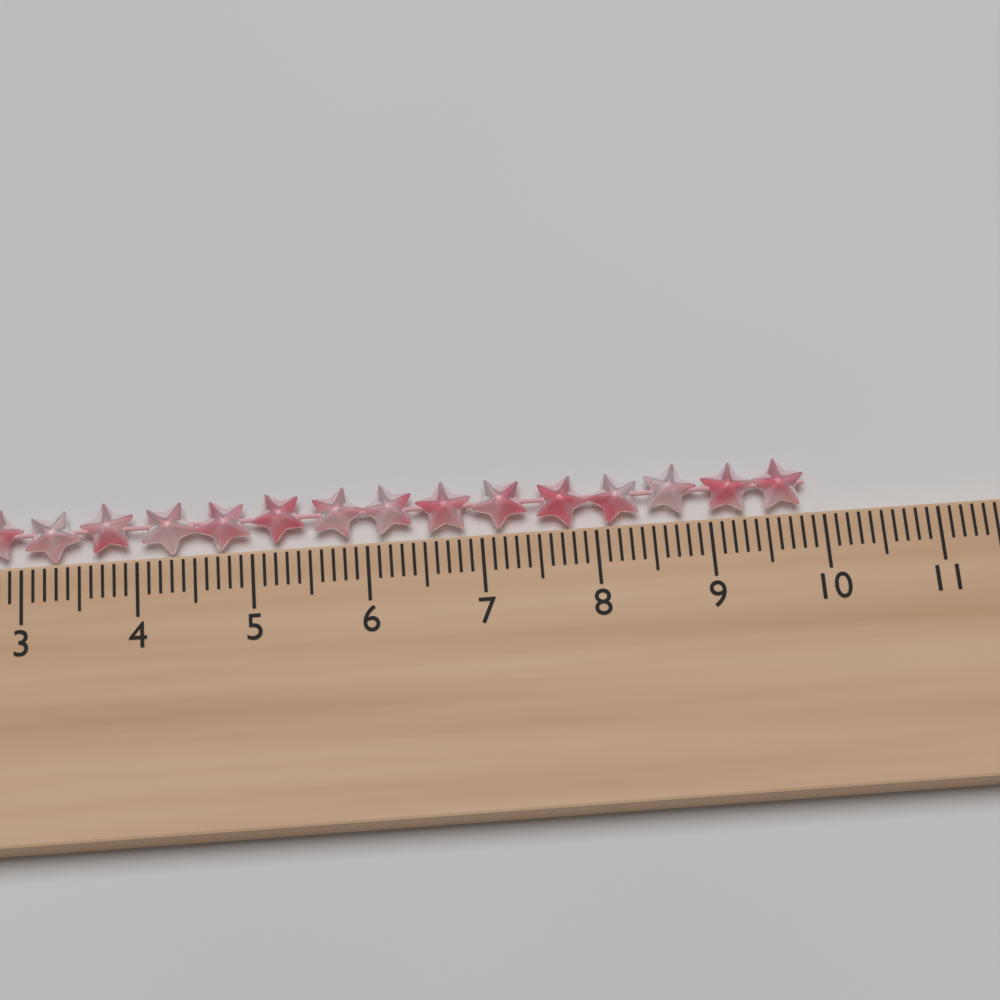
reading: 9.9 cm
